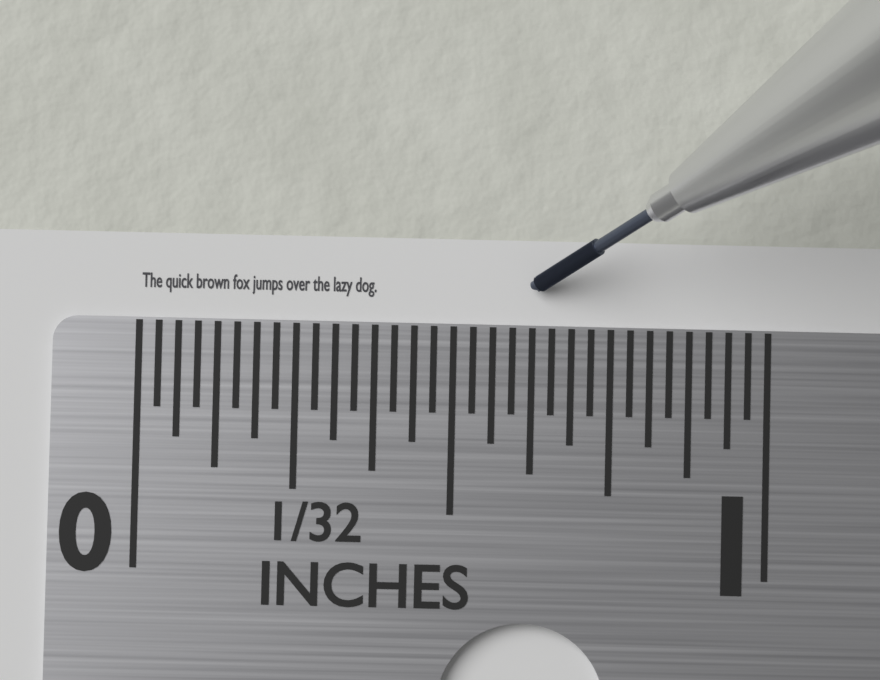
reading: 0.37500 in
